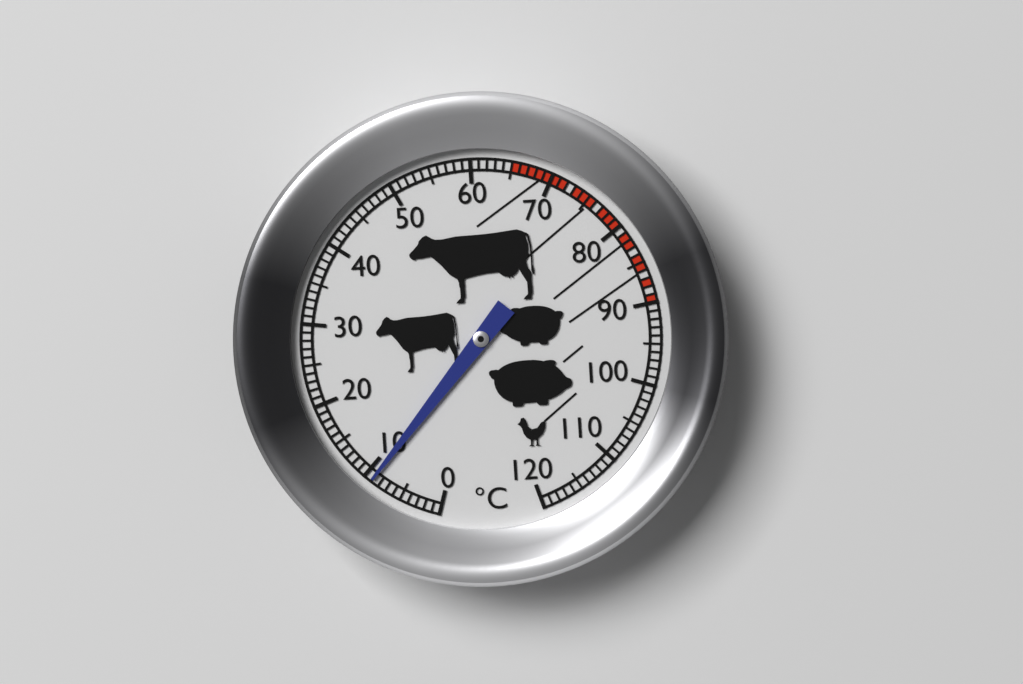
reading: 9 °C
